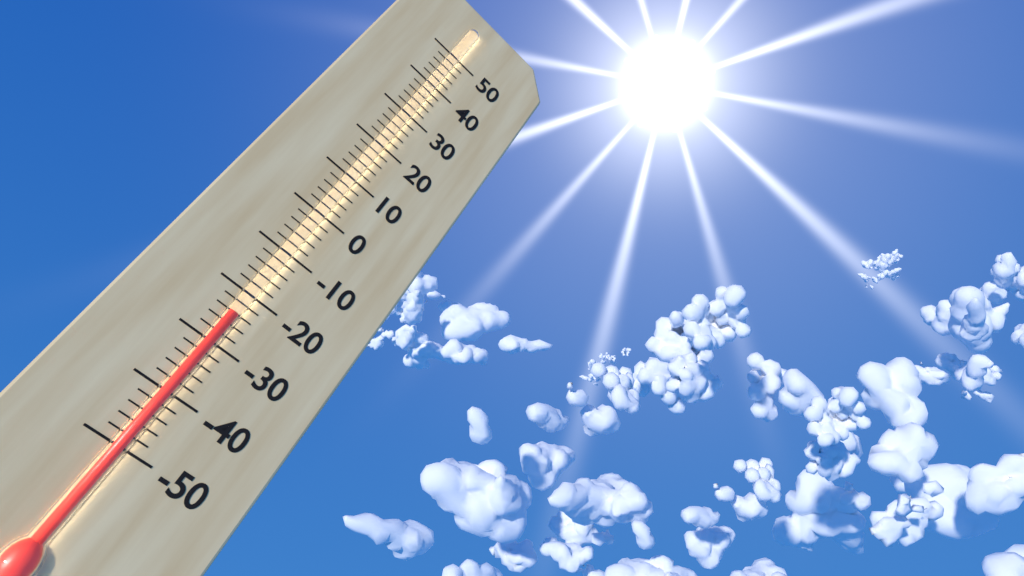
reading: -24 (no unit)
